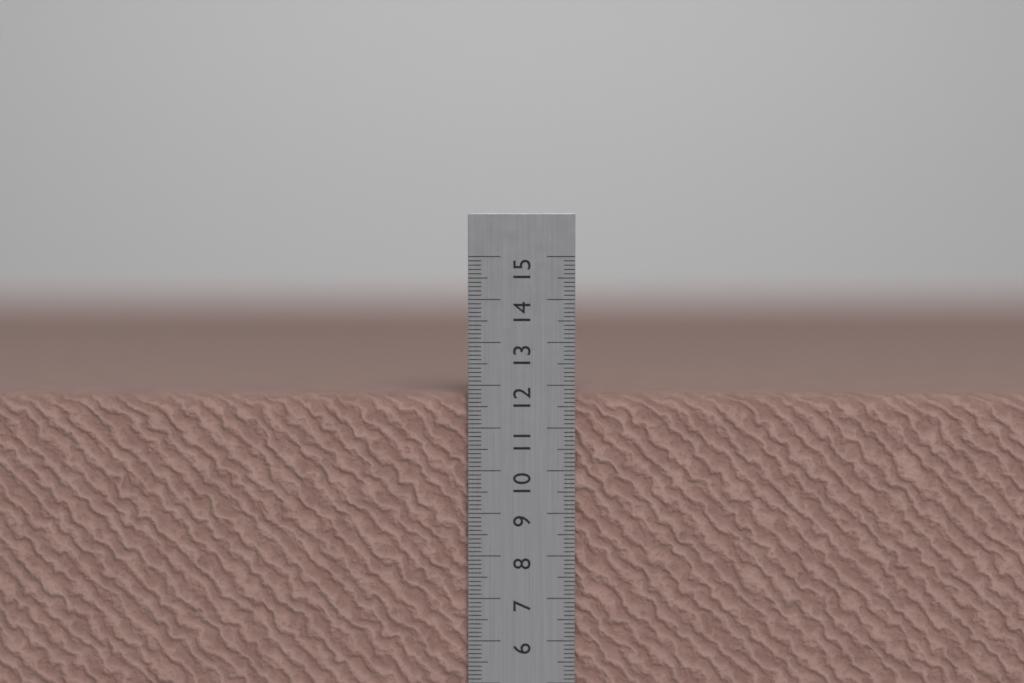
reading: 11.8 cm
